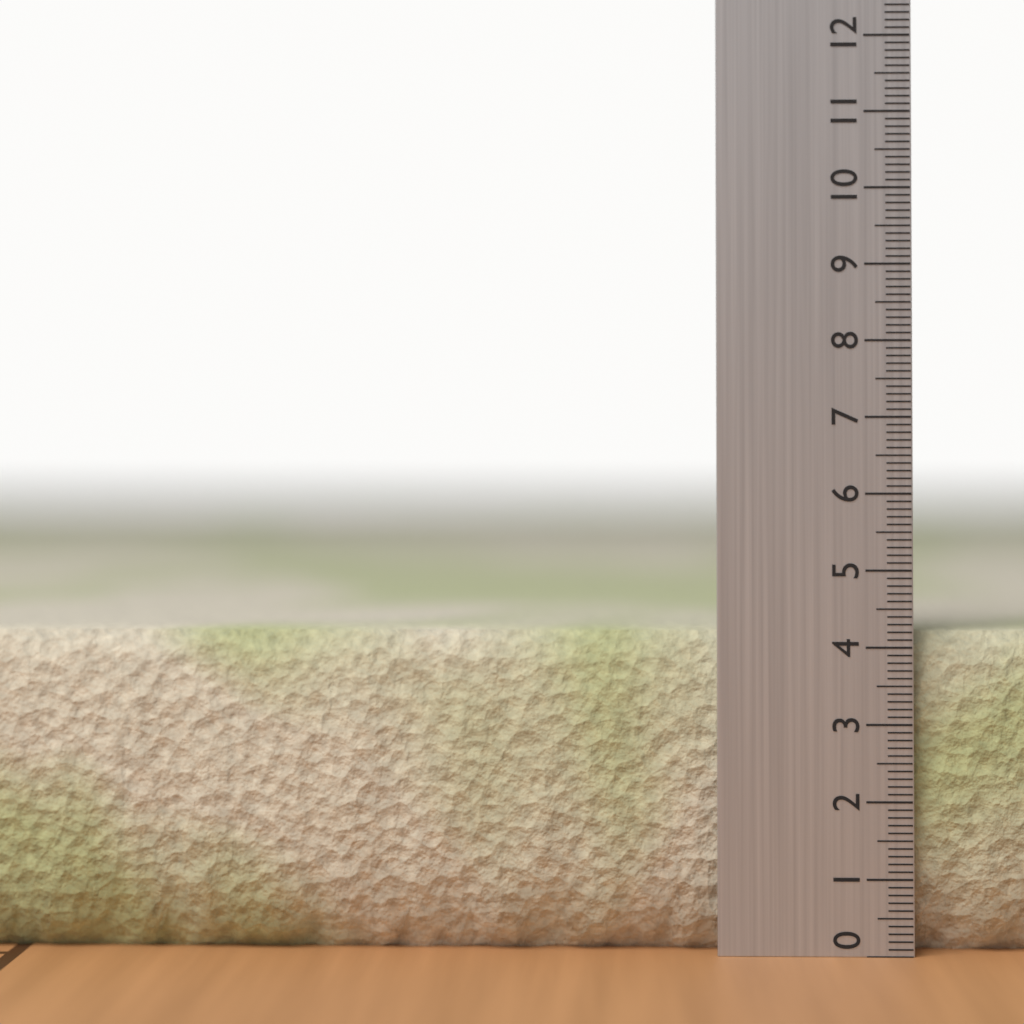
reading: 4.2 (no unit)
